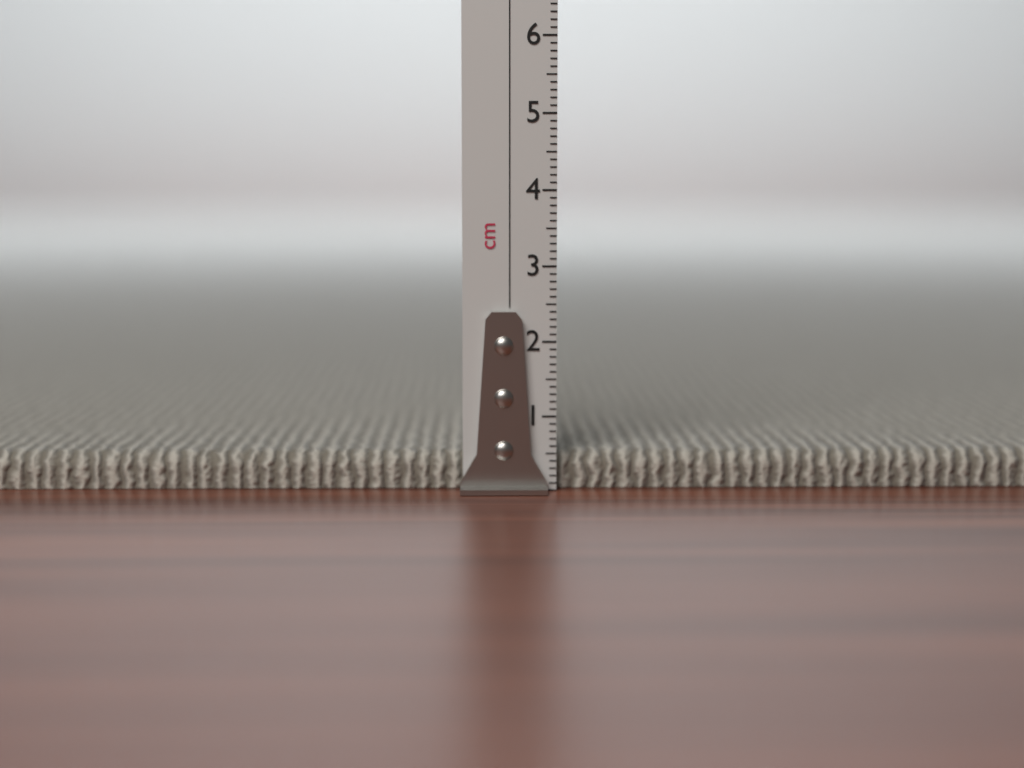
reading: 0.5 cm
